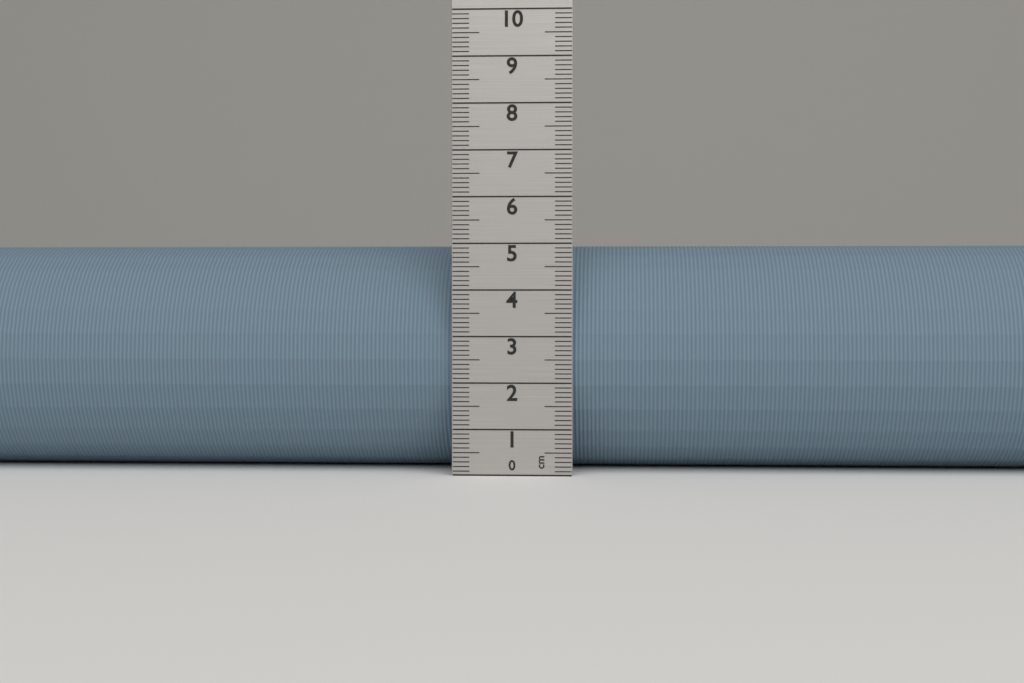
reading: 5.0 cm
